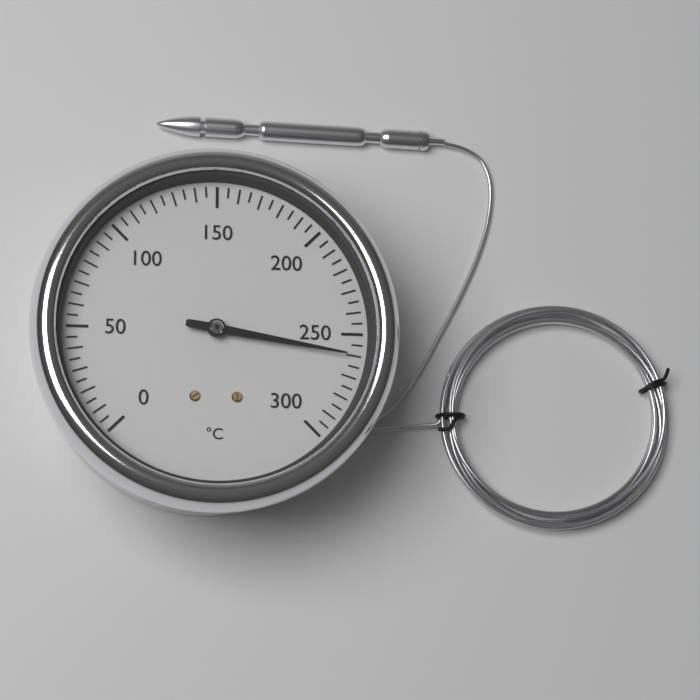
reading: 260 °C
